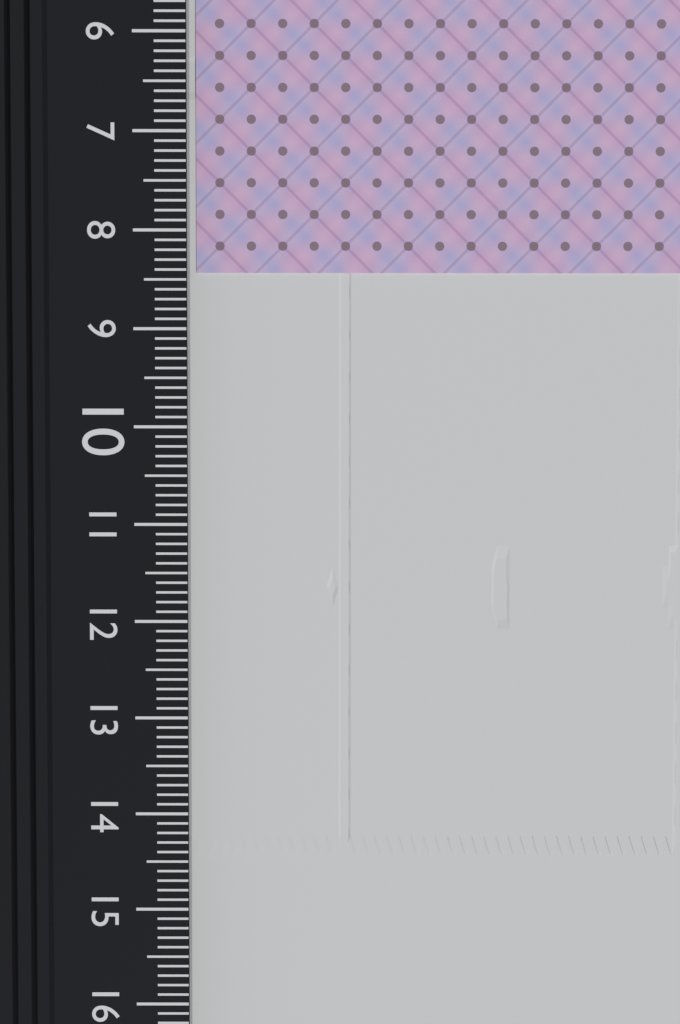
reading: 8.4 cm
